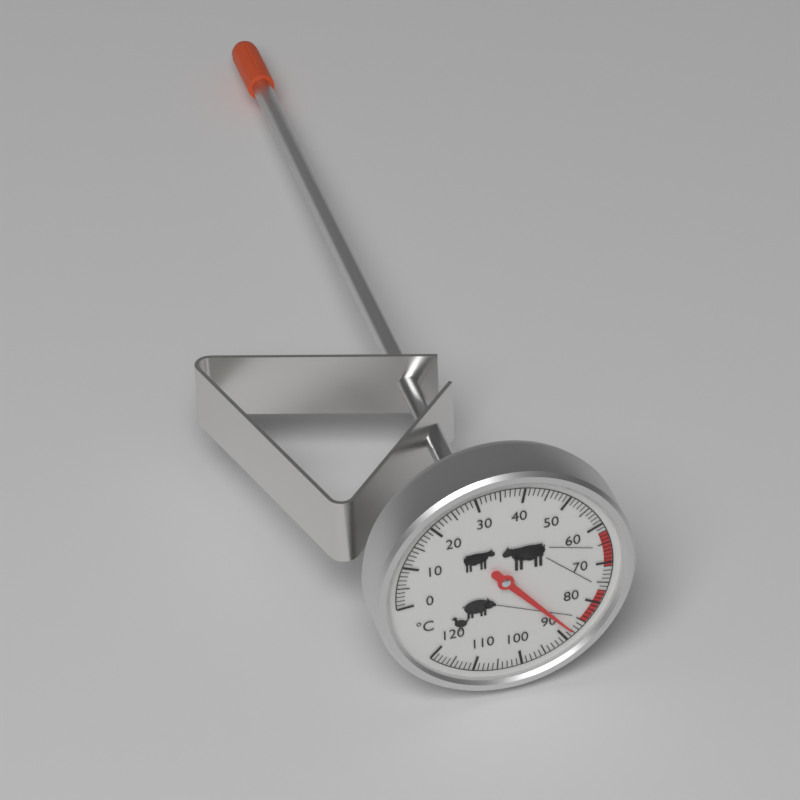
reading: 88 °C
